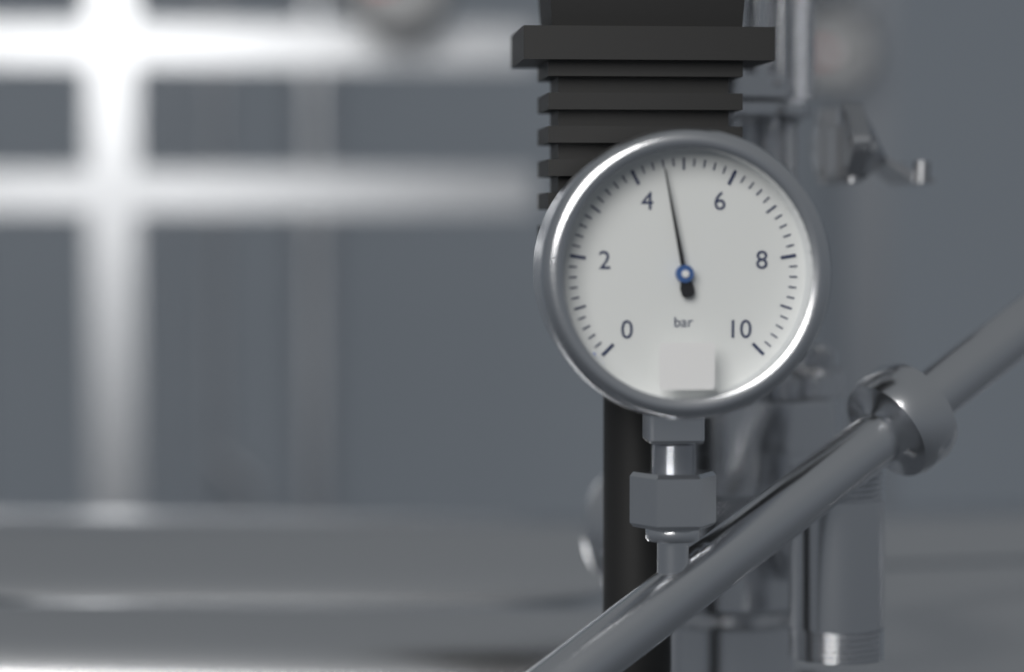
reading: 4.6 bar
